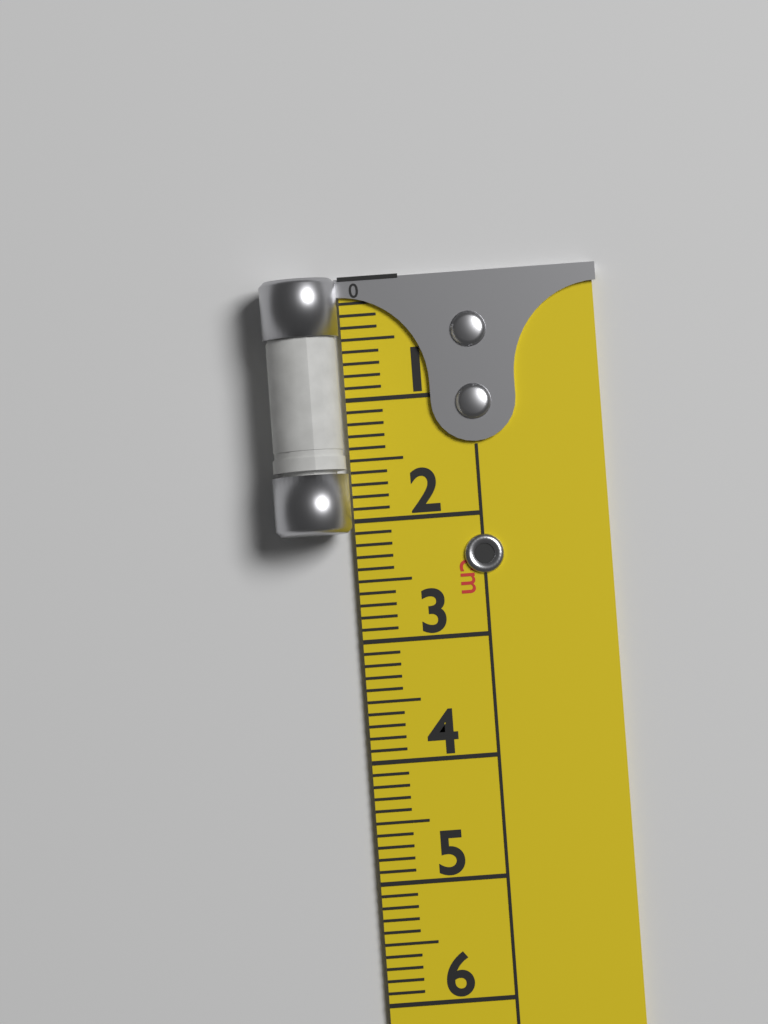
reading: 2.1 cm
